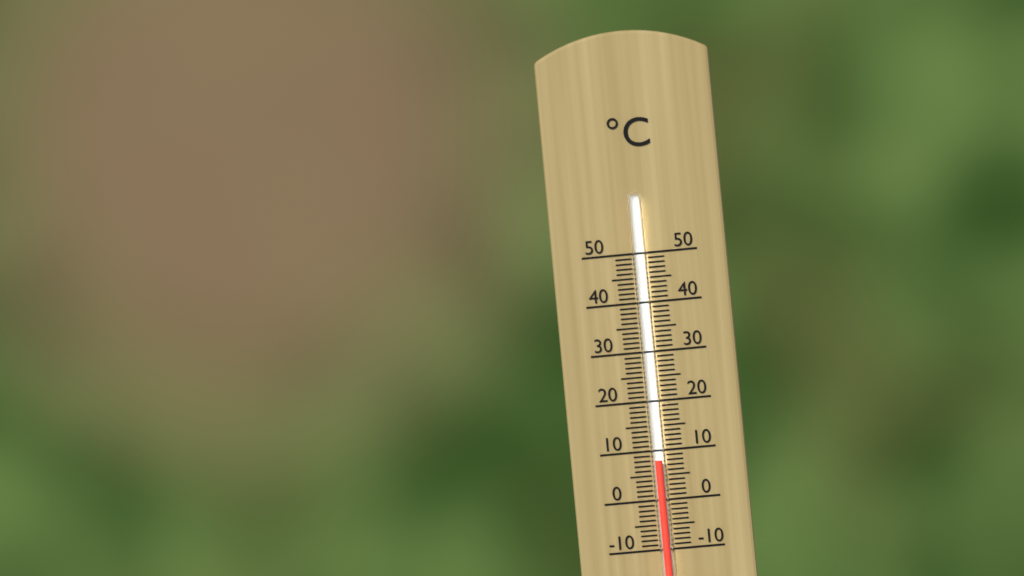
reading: 8 °C
